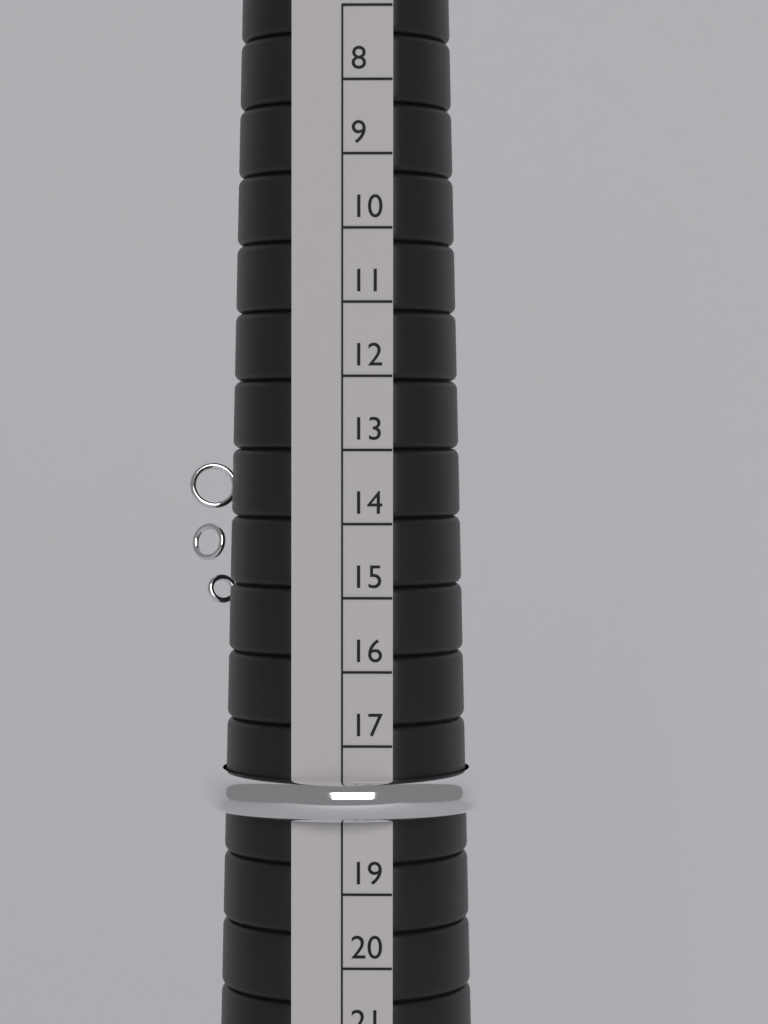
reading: 18 (no unit)
